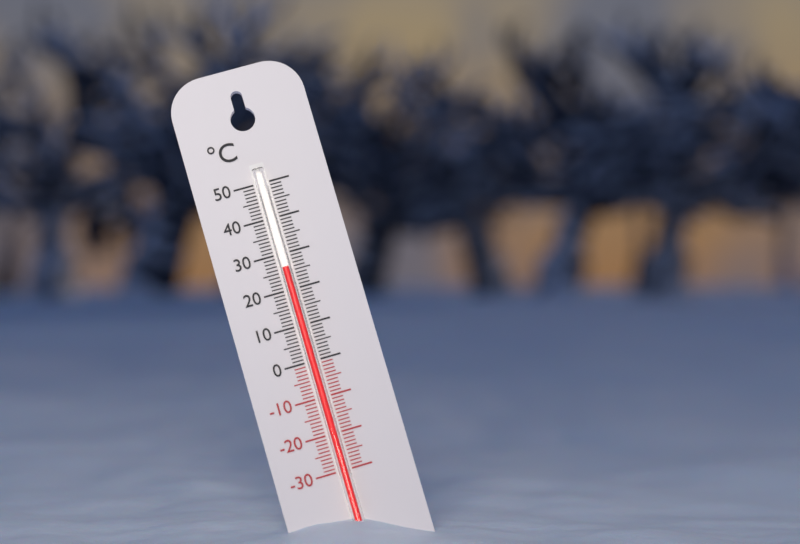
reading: 26 °C
